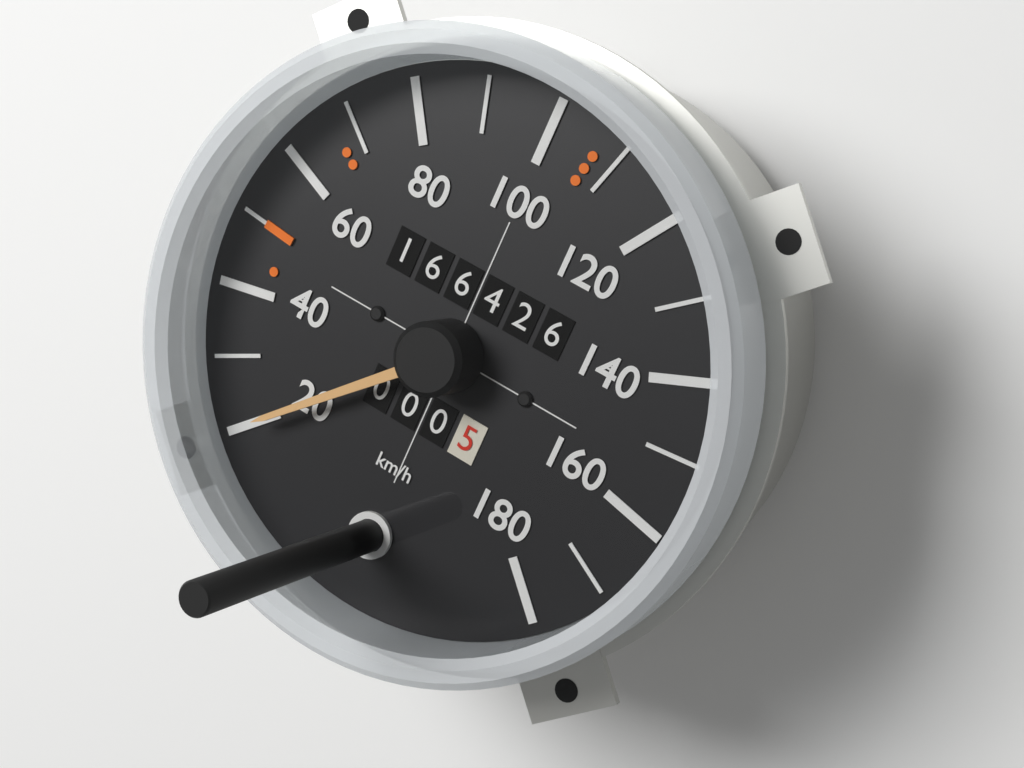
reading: 20 km/h
